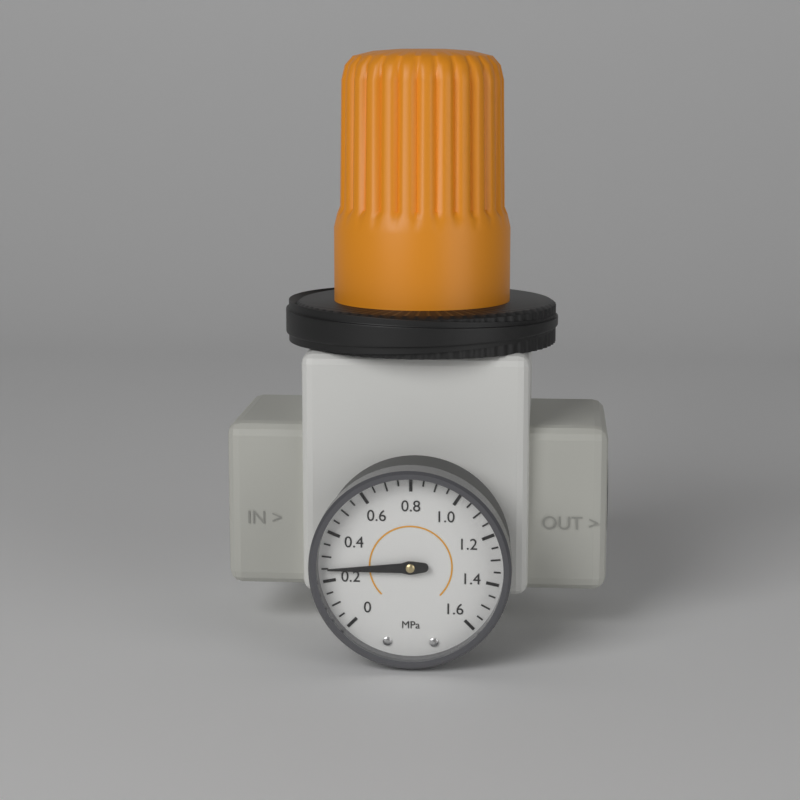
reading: 0.25 MPa
